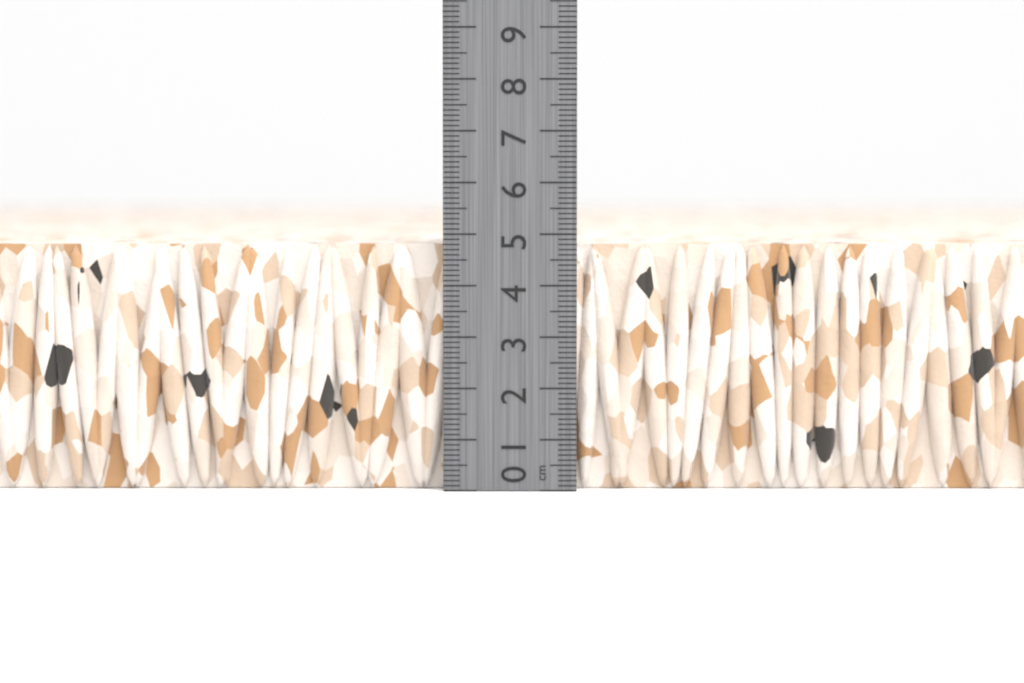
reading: 4.8 cm
